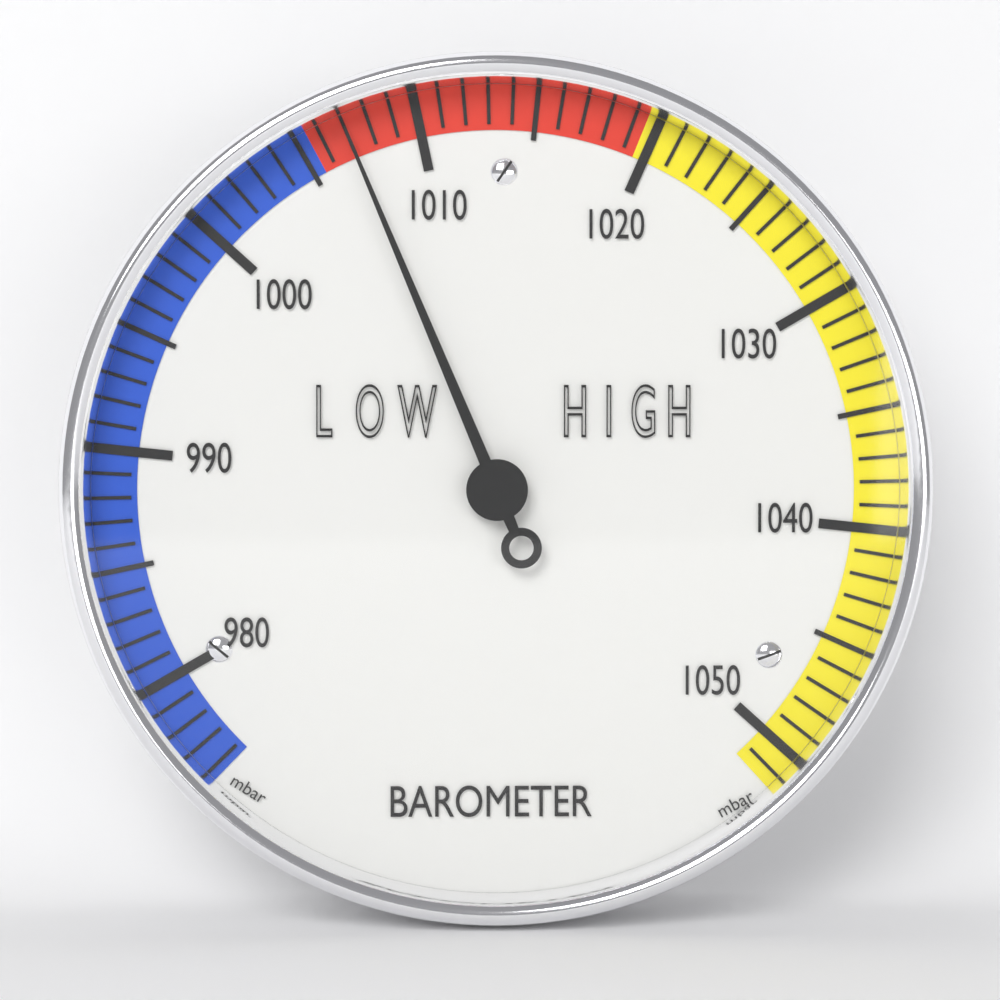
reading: 1007 mbar
